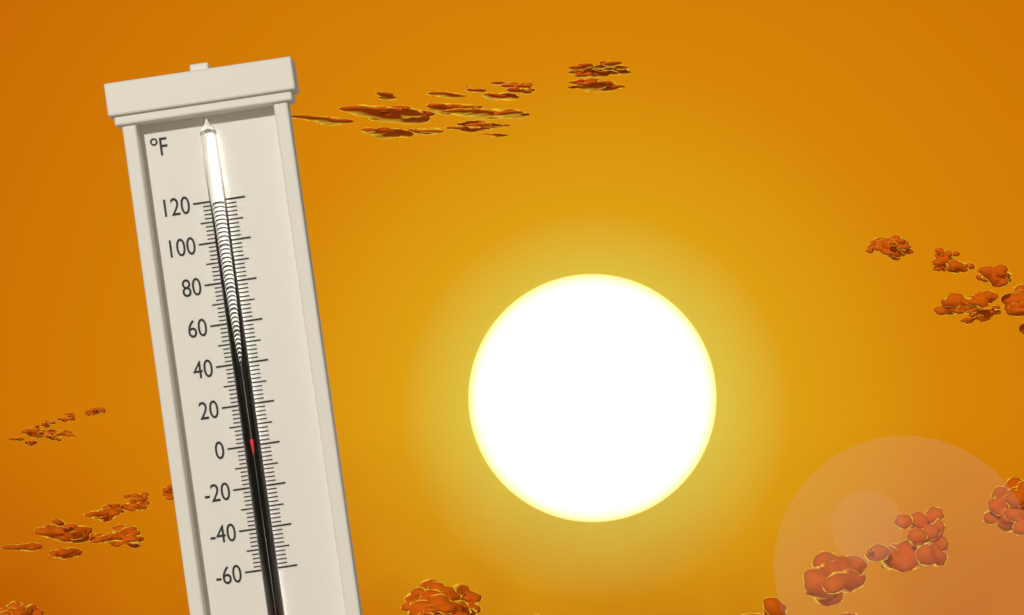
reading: 4 °F
